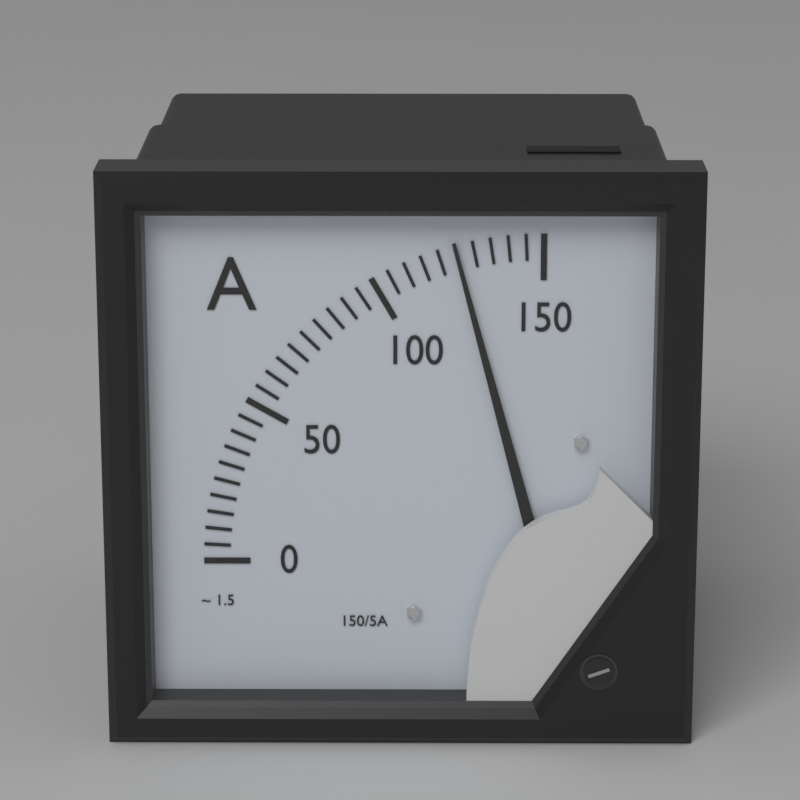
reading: 125 A
